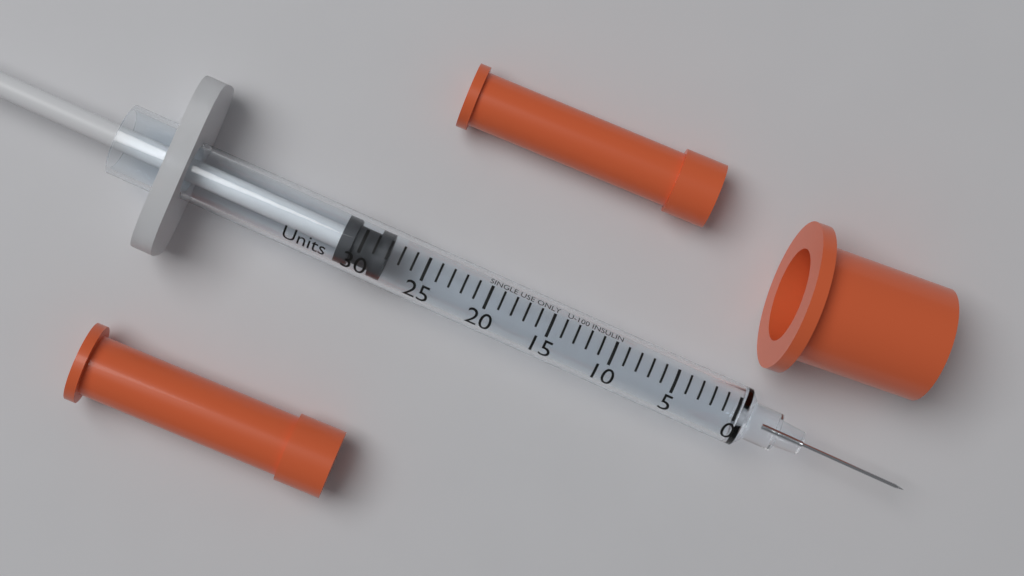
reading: 28 Units
